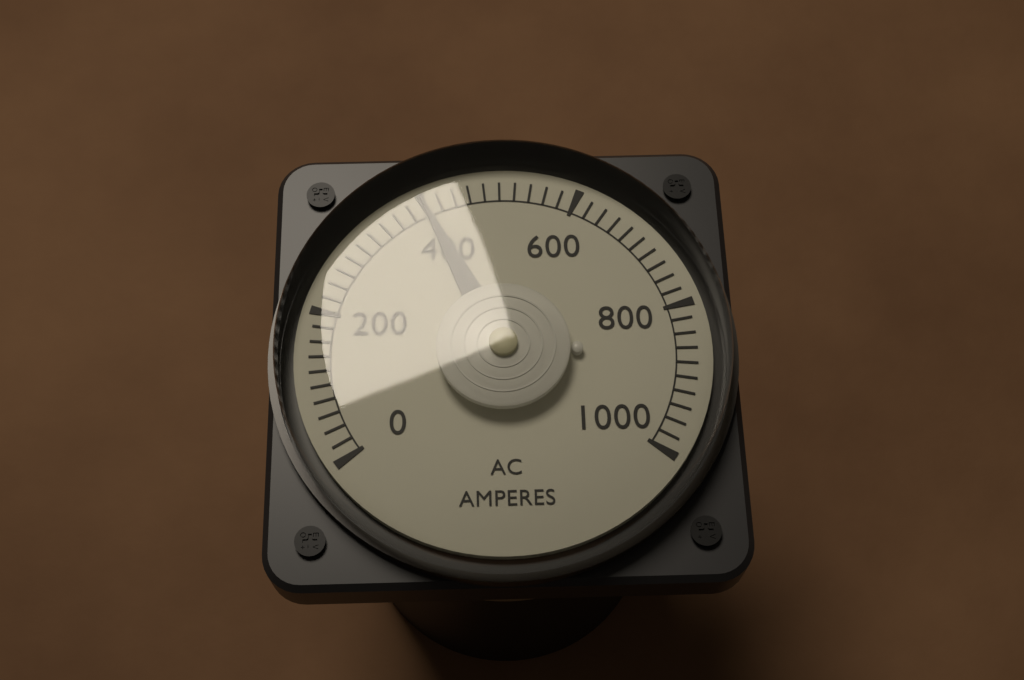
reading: 400 A
